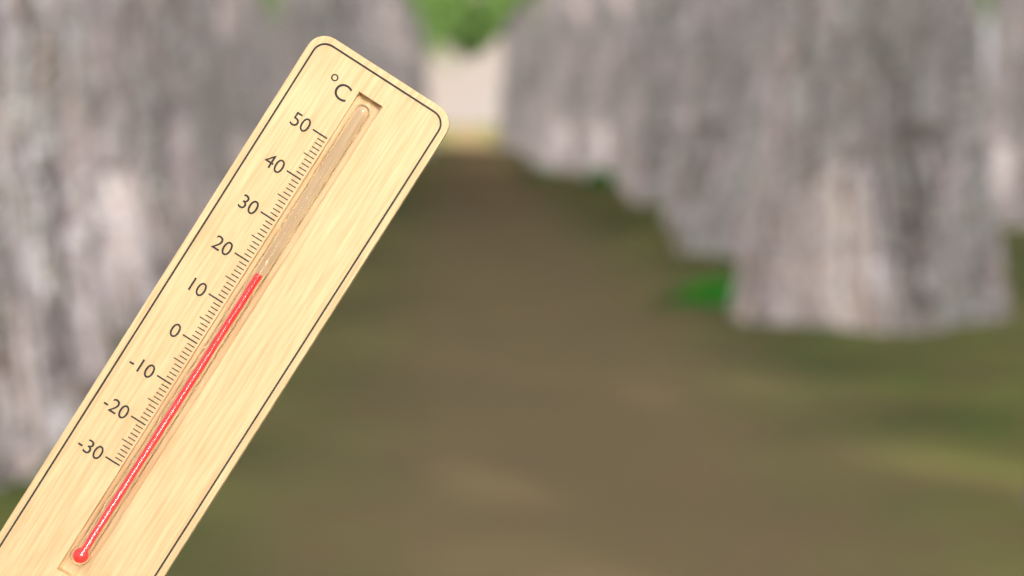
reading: 19 °C
